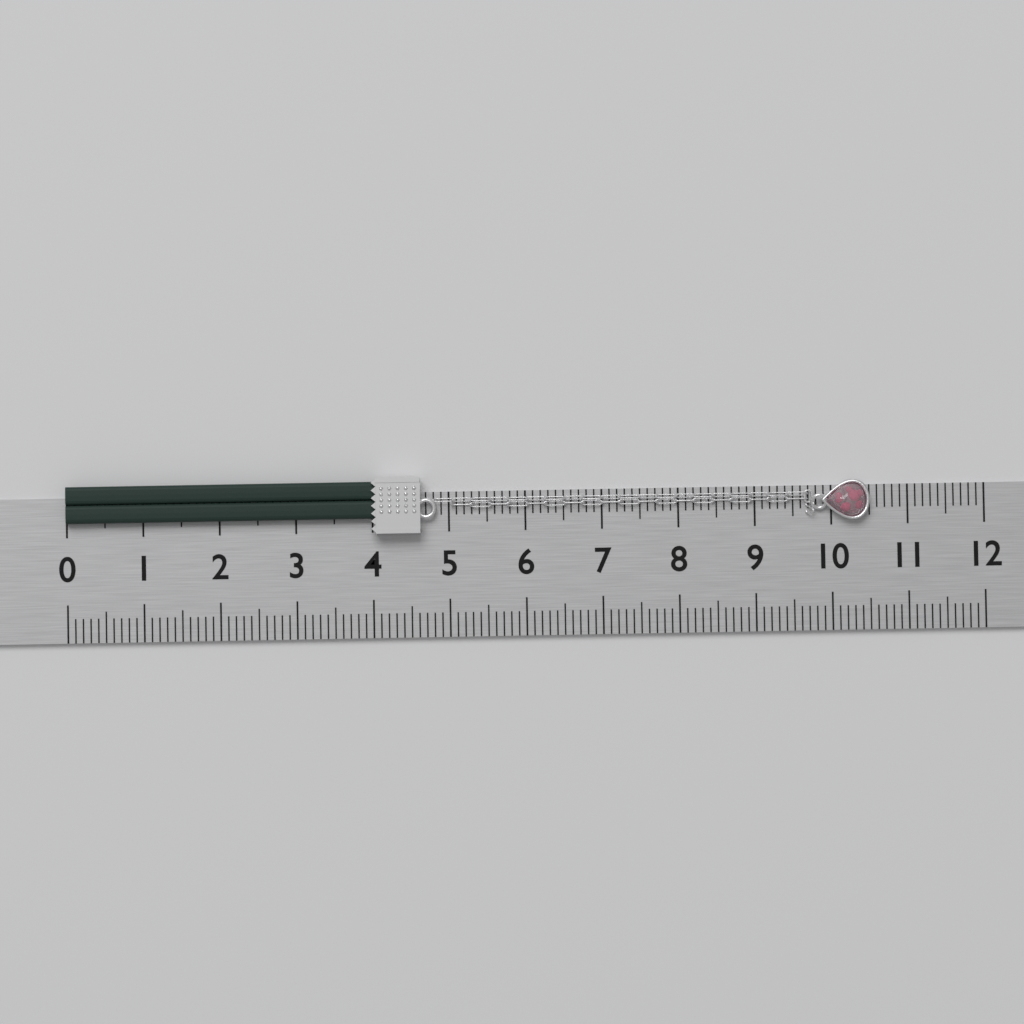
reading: 10.5 (no unit)
